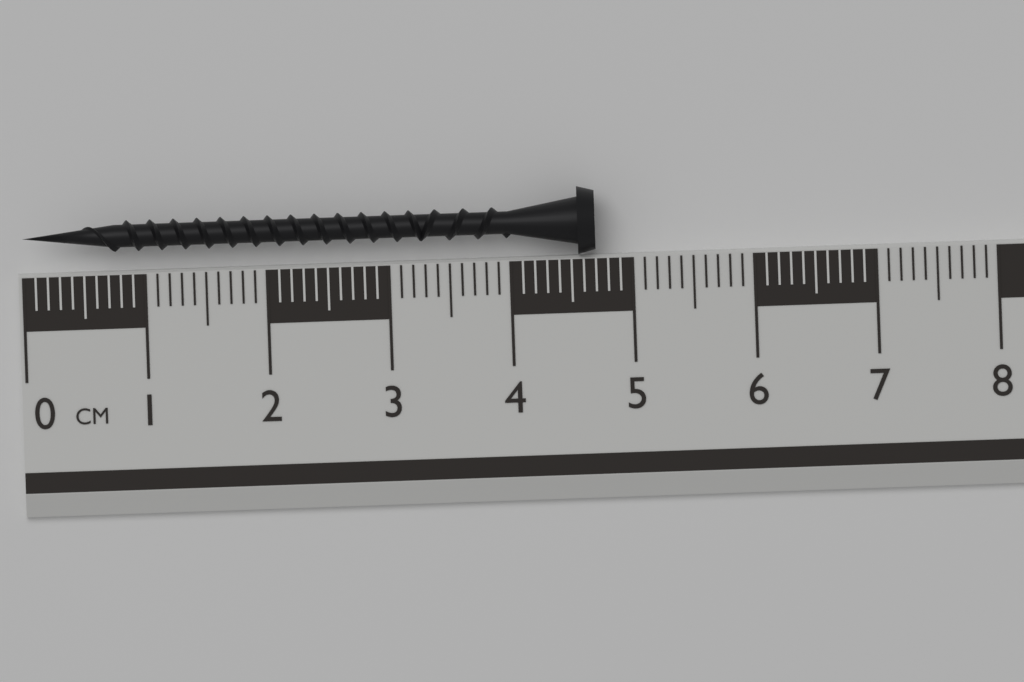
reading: 4.7 cm
